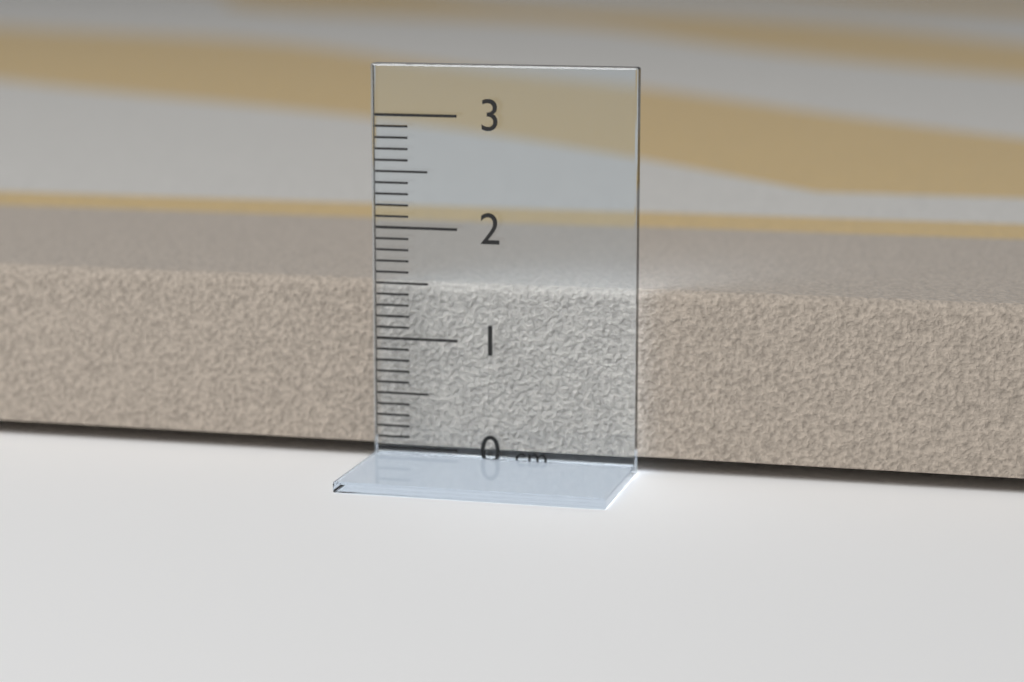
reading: 1.5 cm
